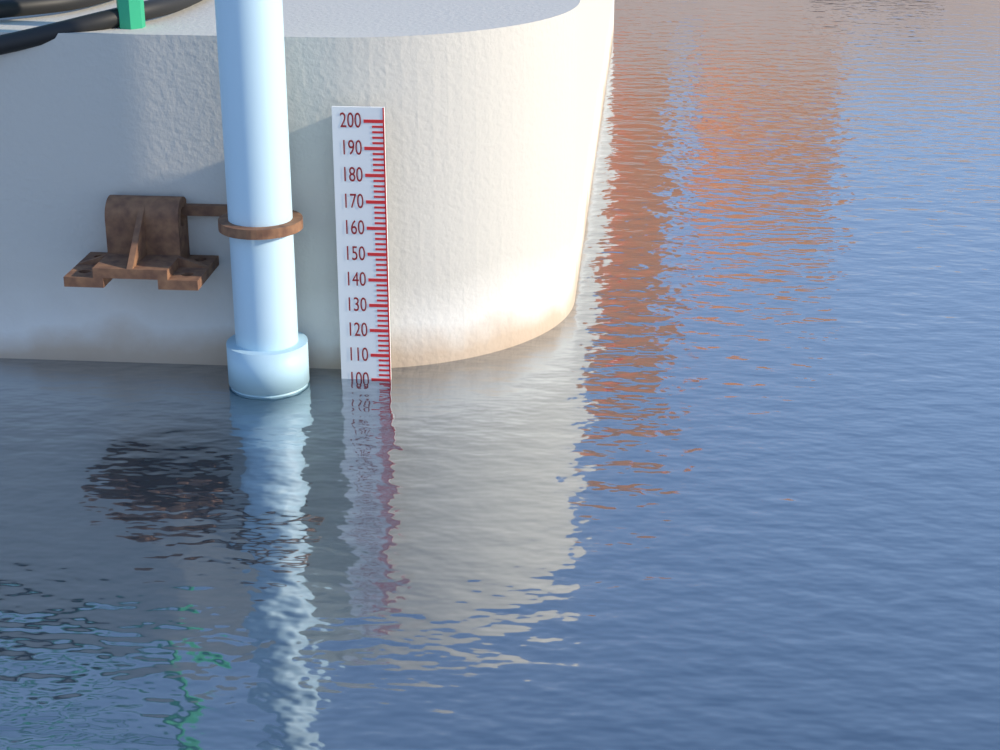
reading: 100 (no unit)
